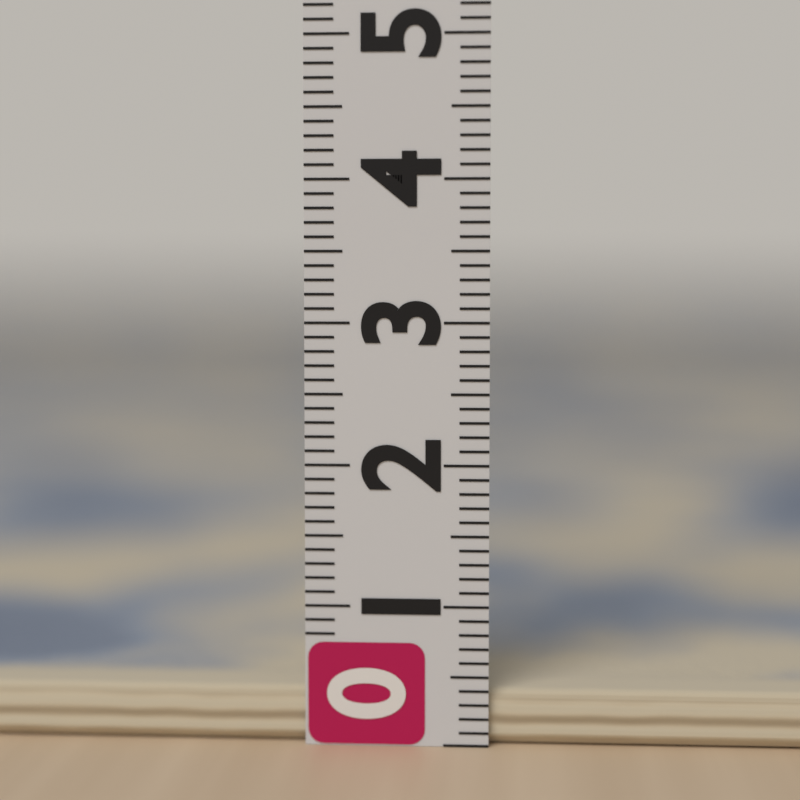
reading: 0.4 (no unit)
